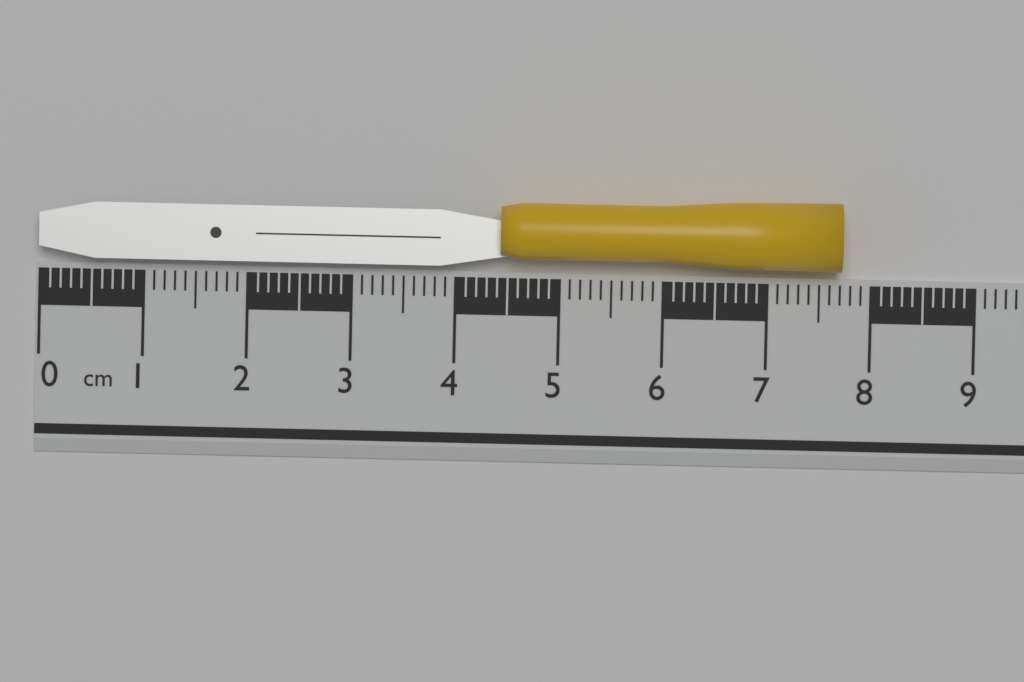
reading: 7.7 cm
